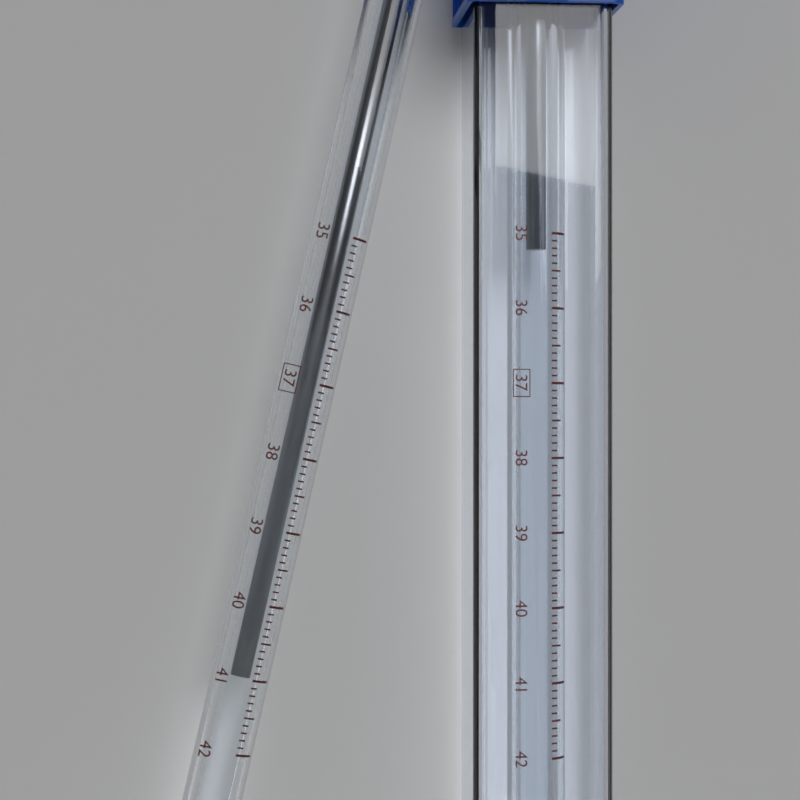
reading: 41.0 °C
